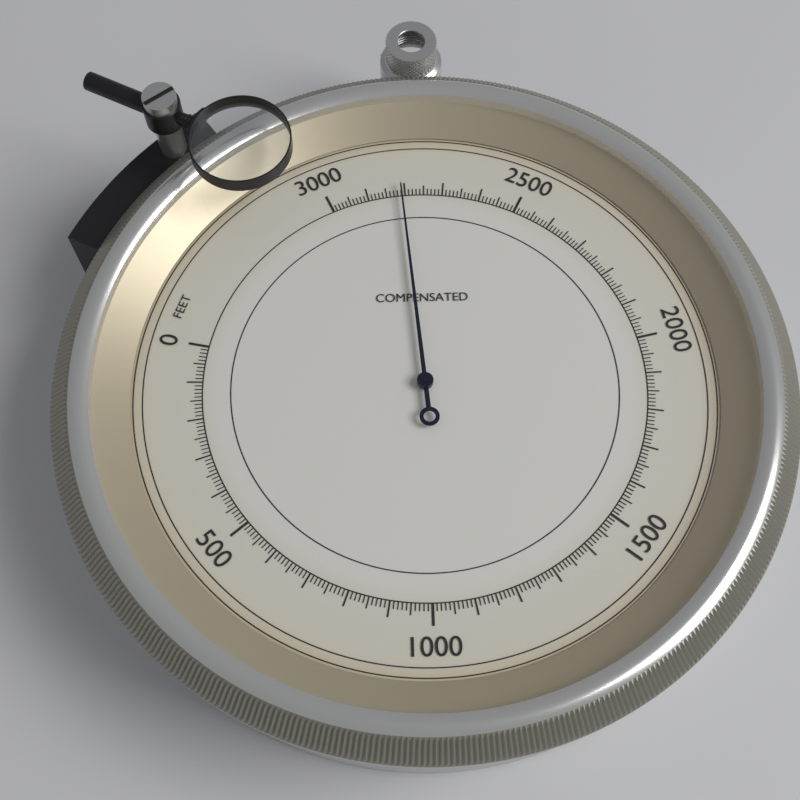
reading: 2810 feet
